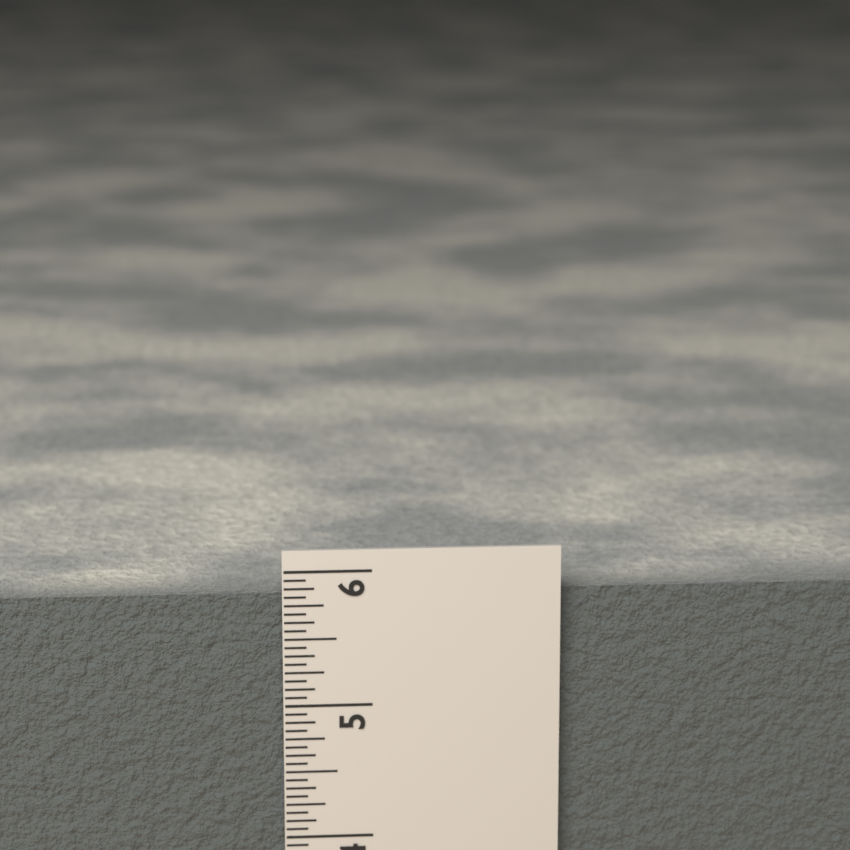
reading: 5.8125 in
